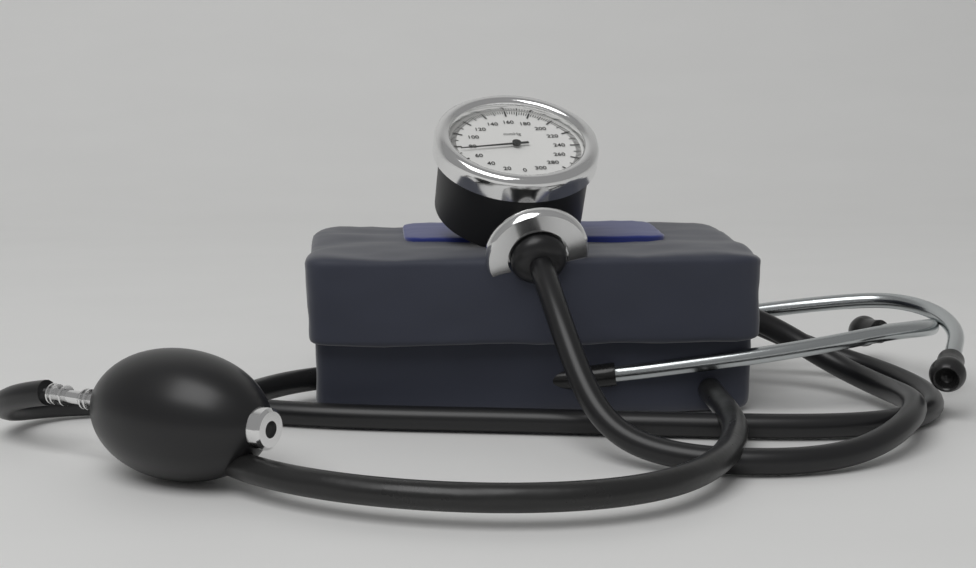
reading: 74 mmHg
